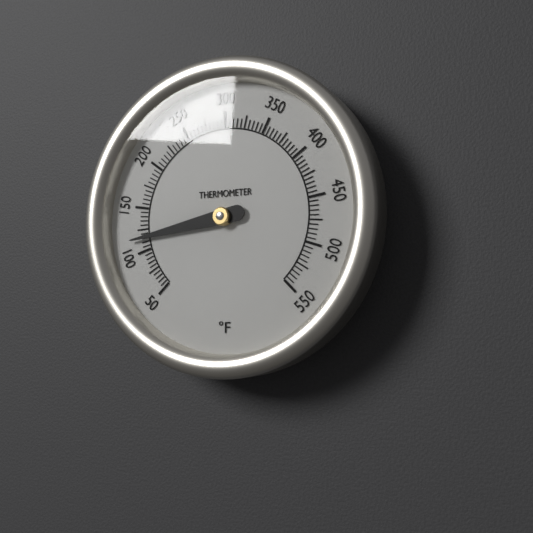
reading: 115 °F
